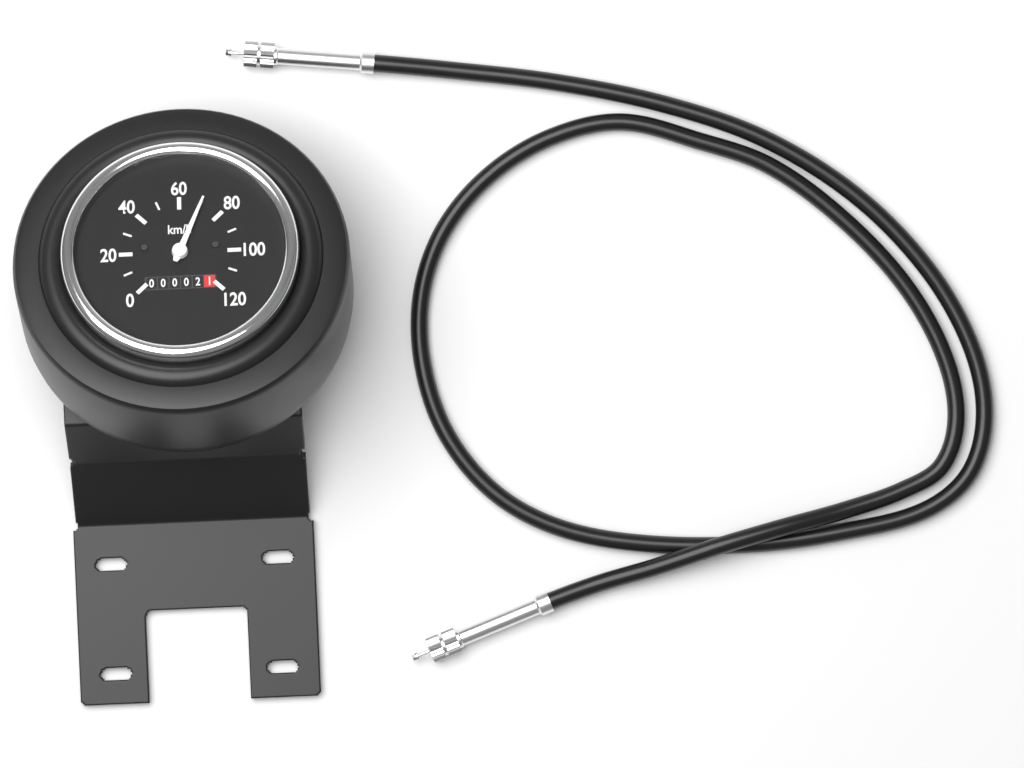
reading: 70 km/h
